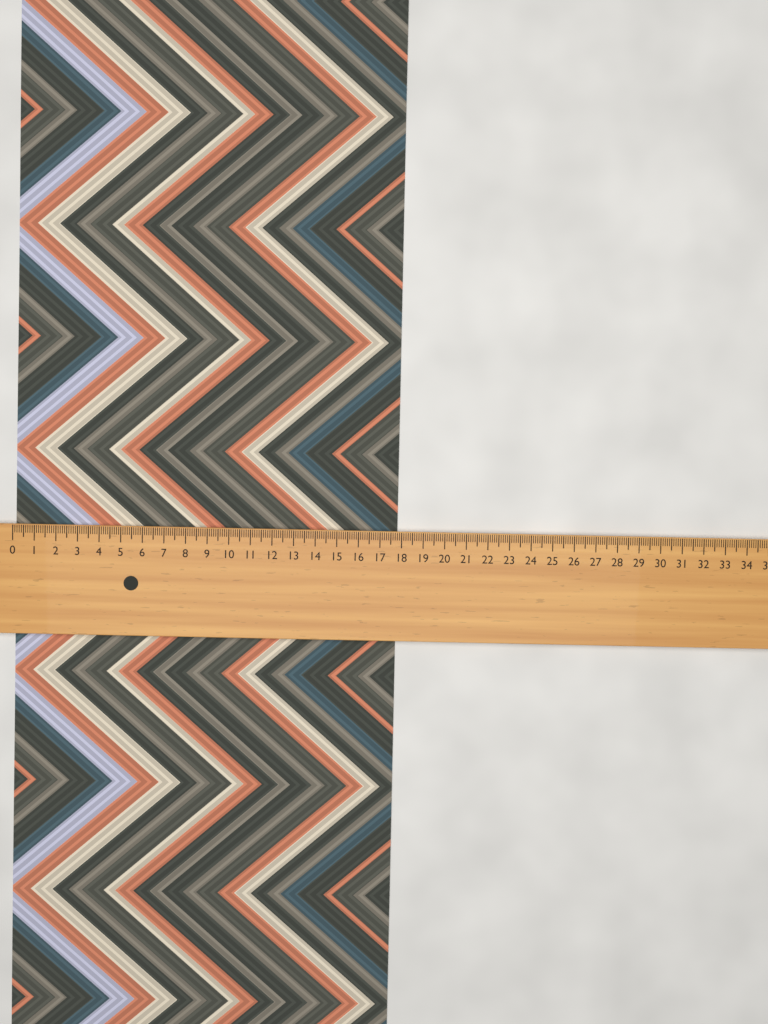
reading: 17.8 (no unit)
